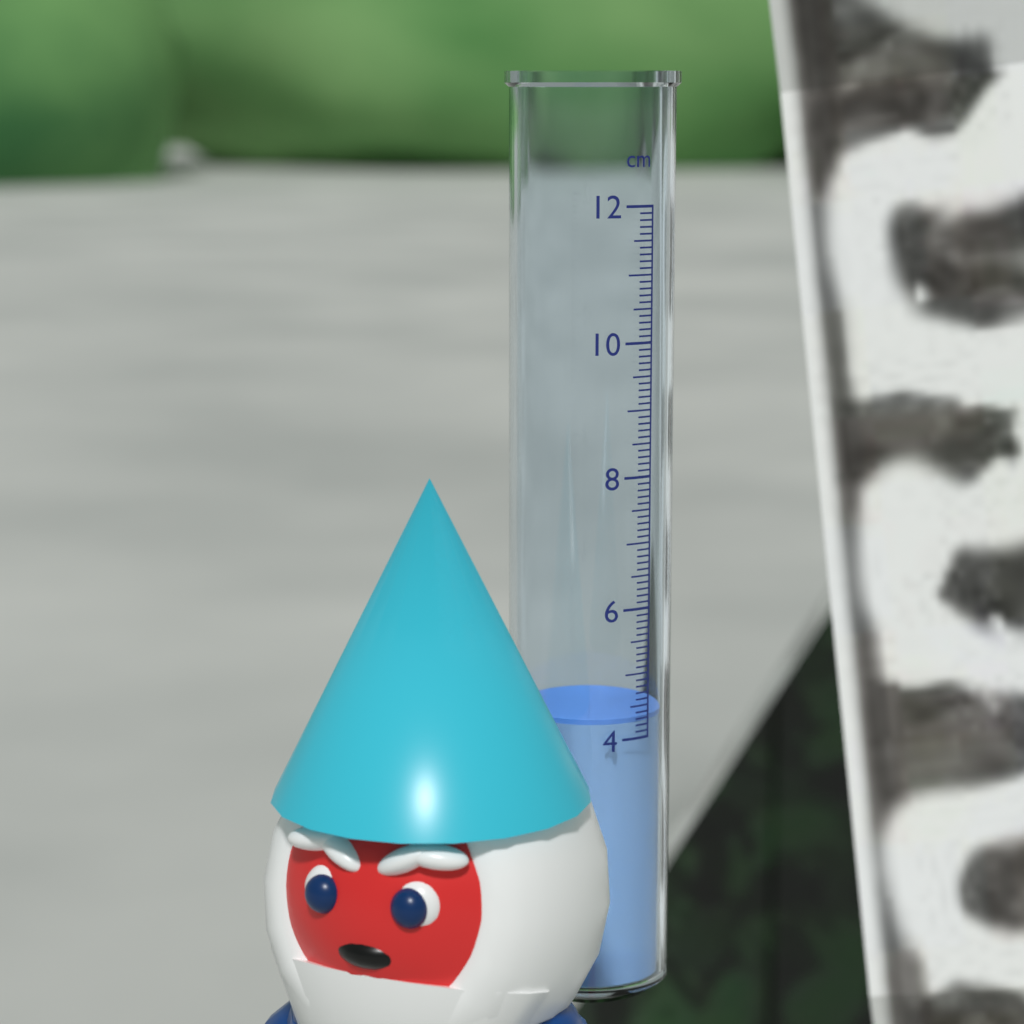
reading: 4.3 cm
